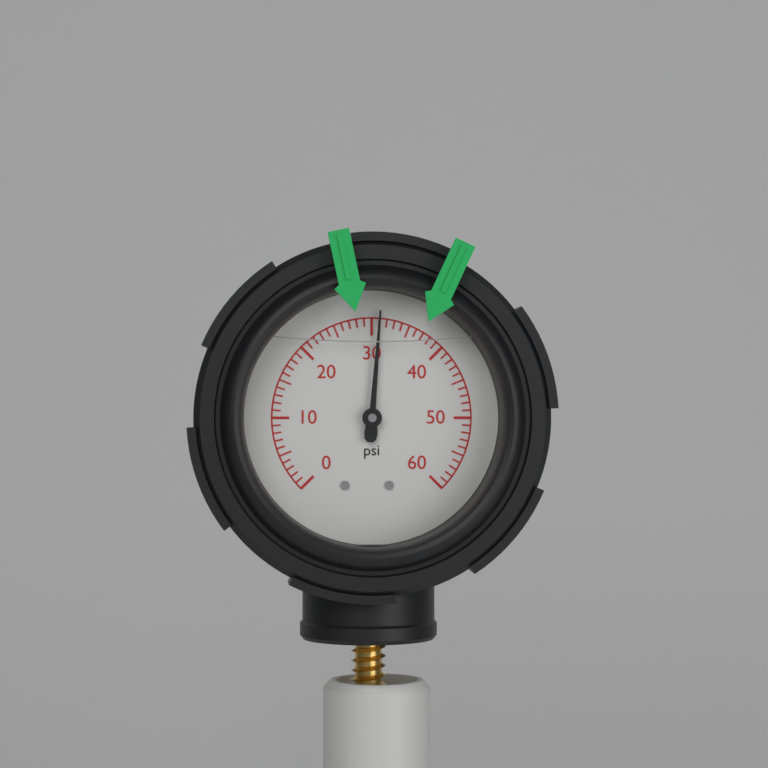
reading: 31 psi
